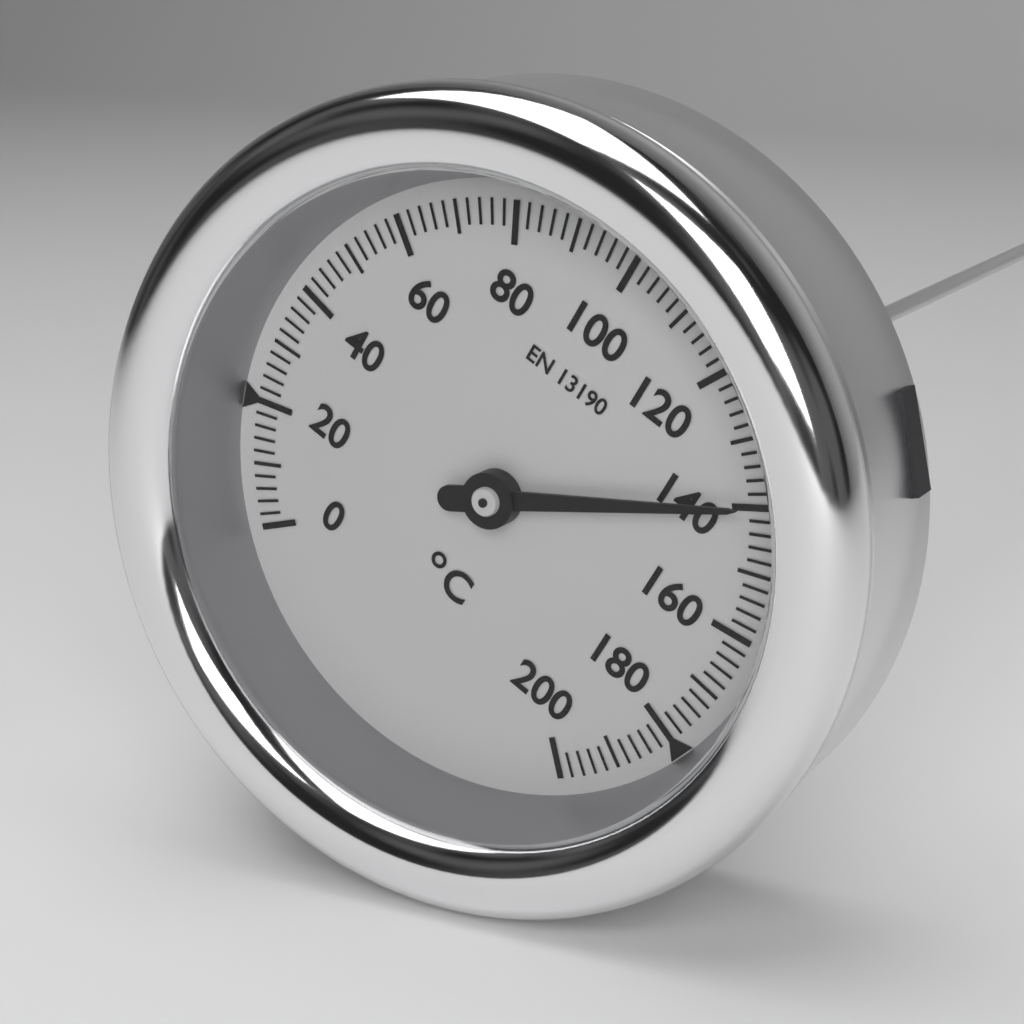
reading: 140 °C
